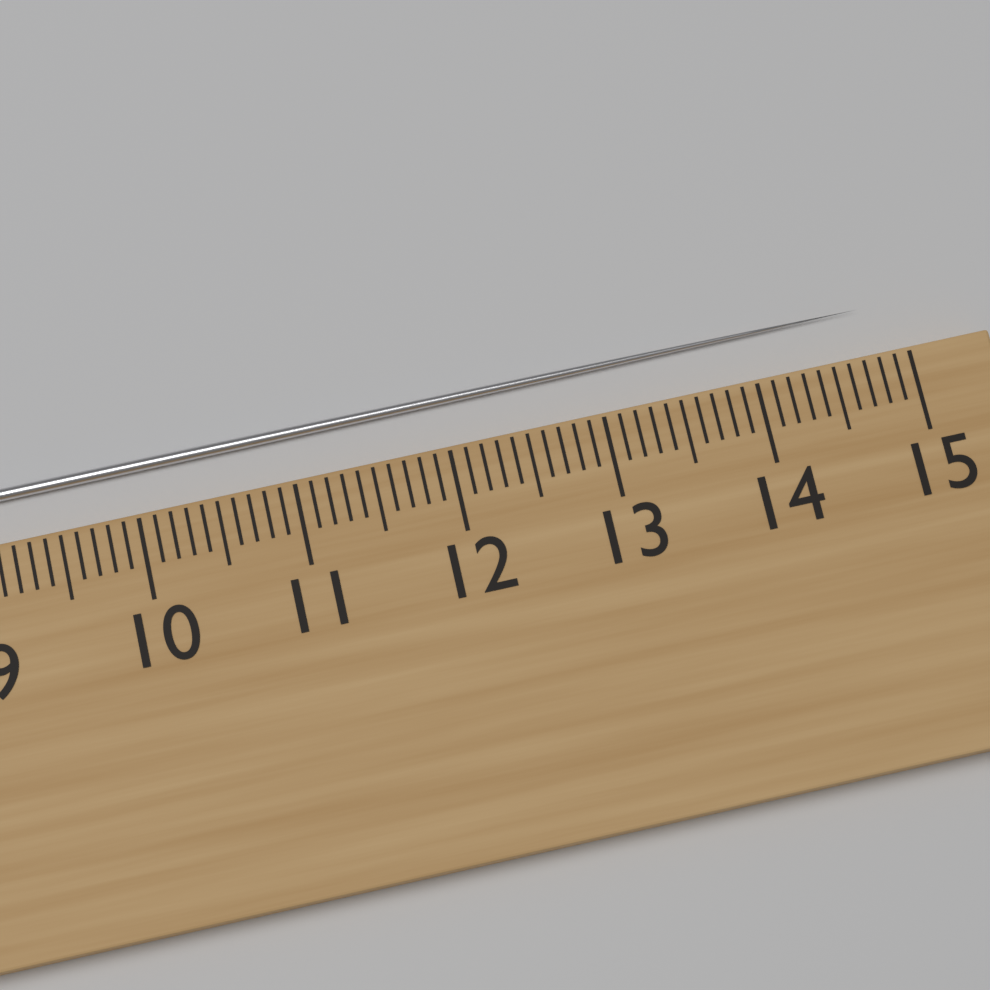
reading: 14.8 cm
